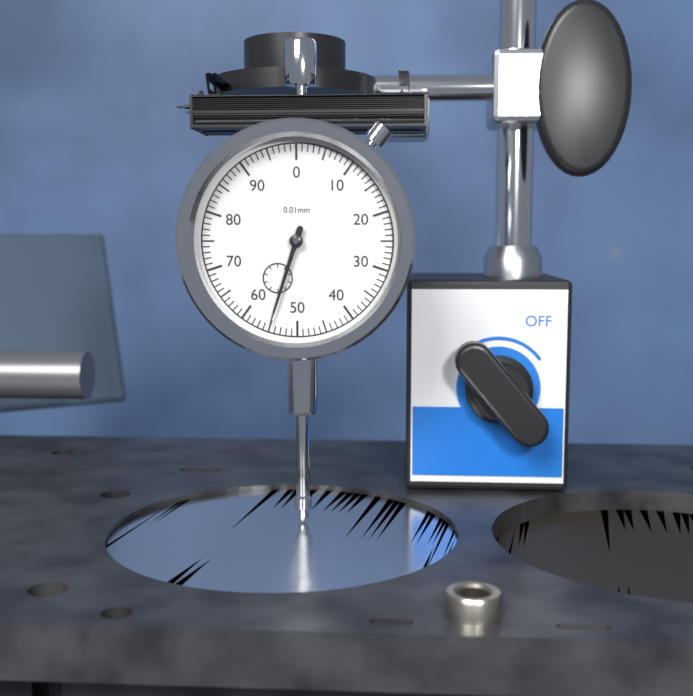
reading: 55 0.01mm
